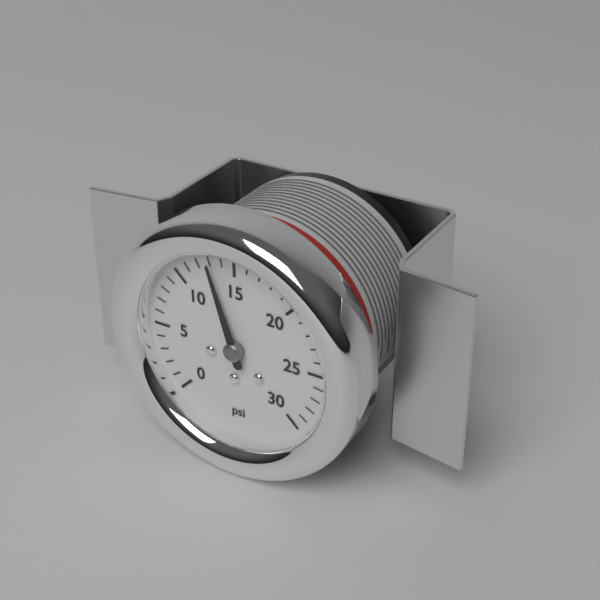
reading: 13 psi
